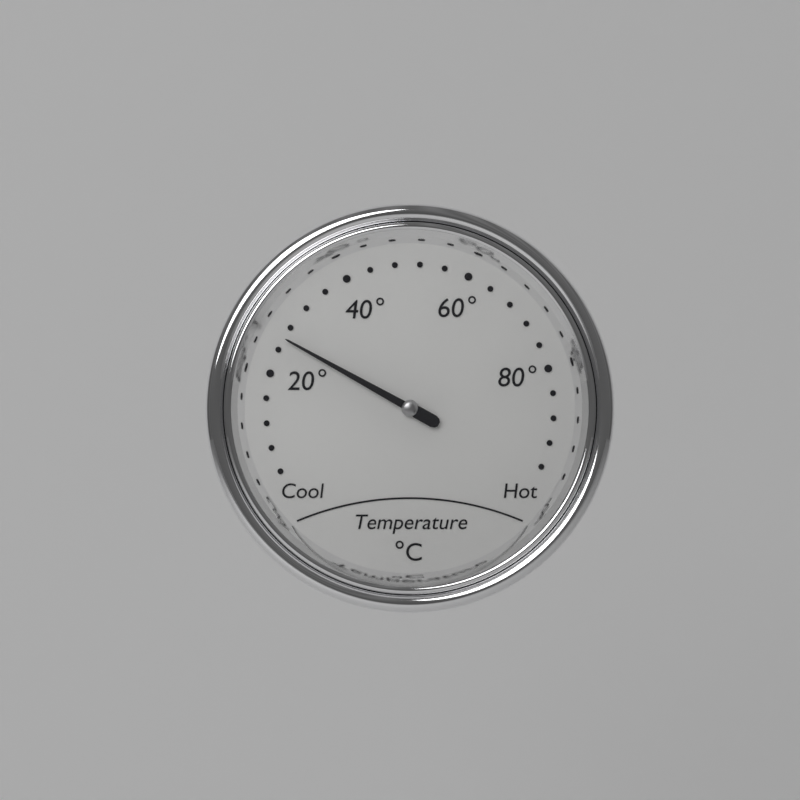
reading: 26 °C
